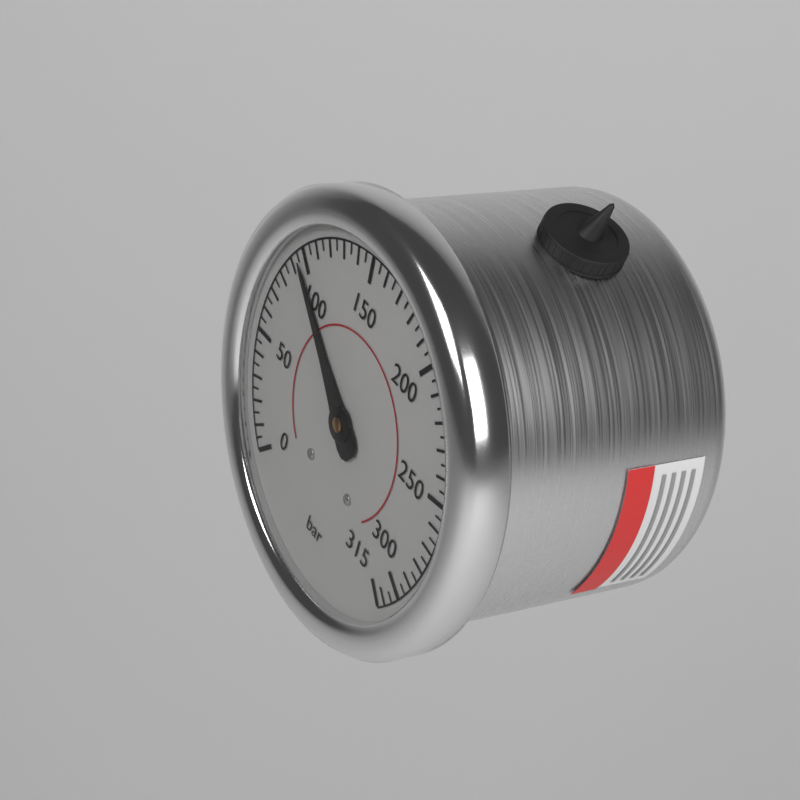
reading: 95 bar
